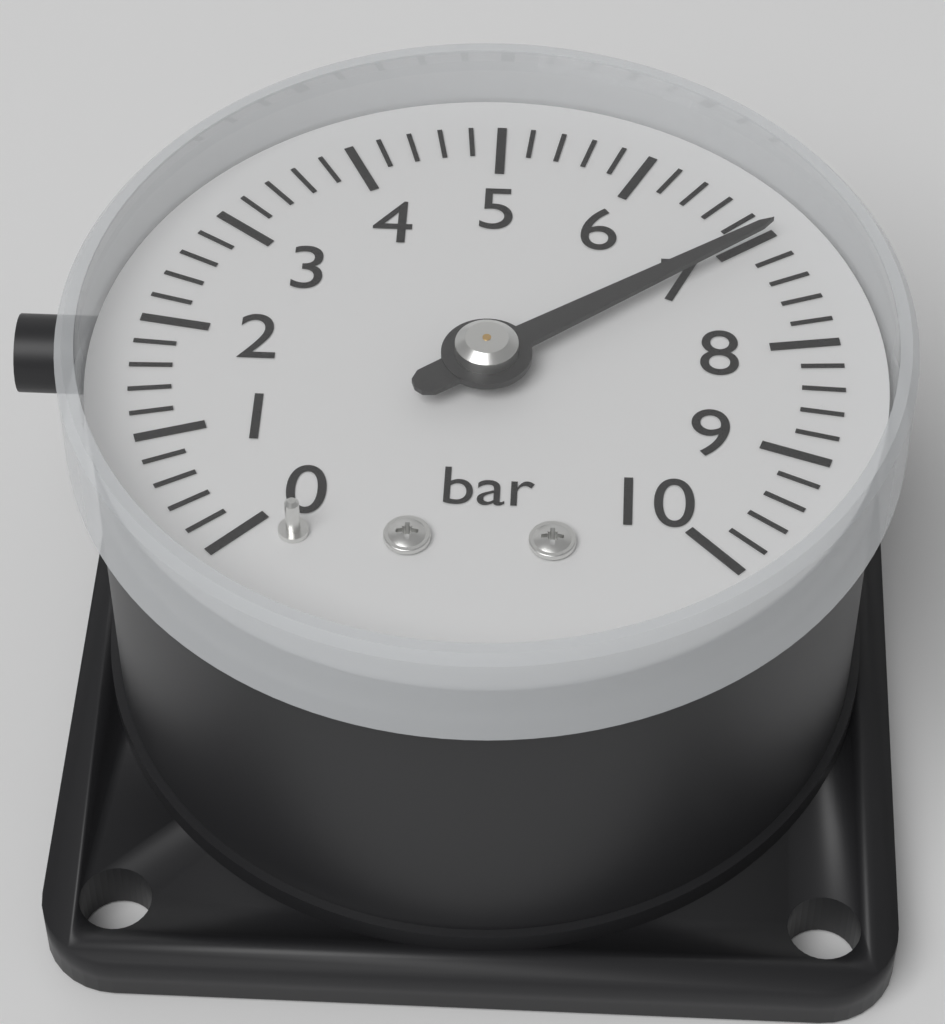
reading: 7.0 bar
